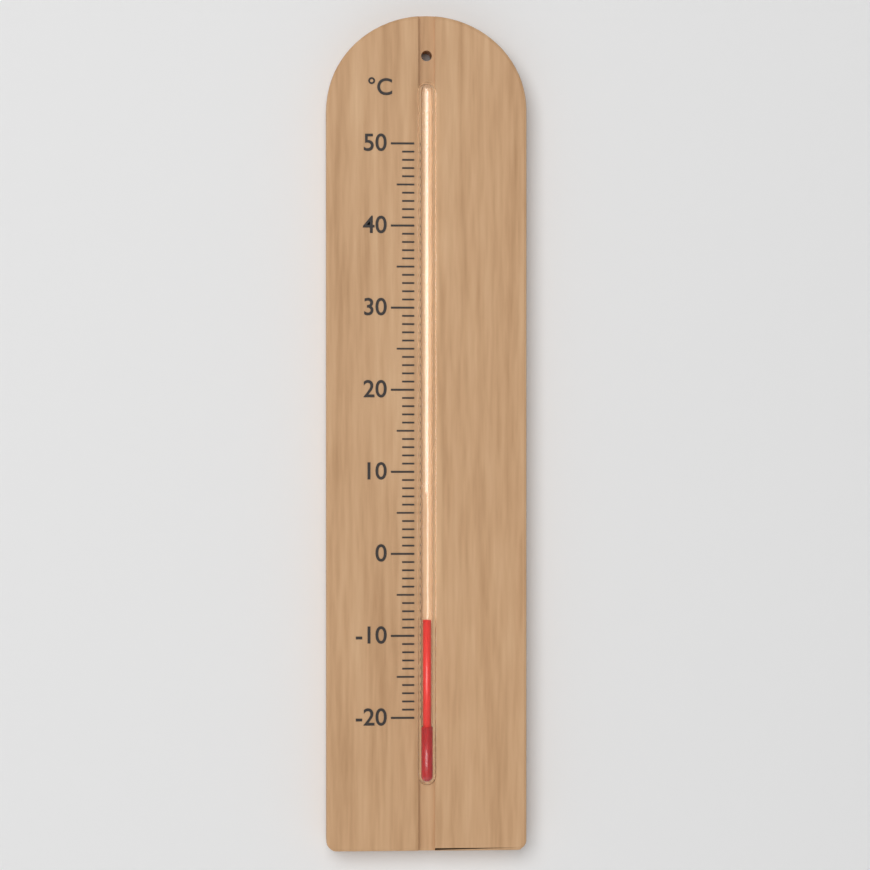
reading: -8 °C
